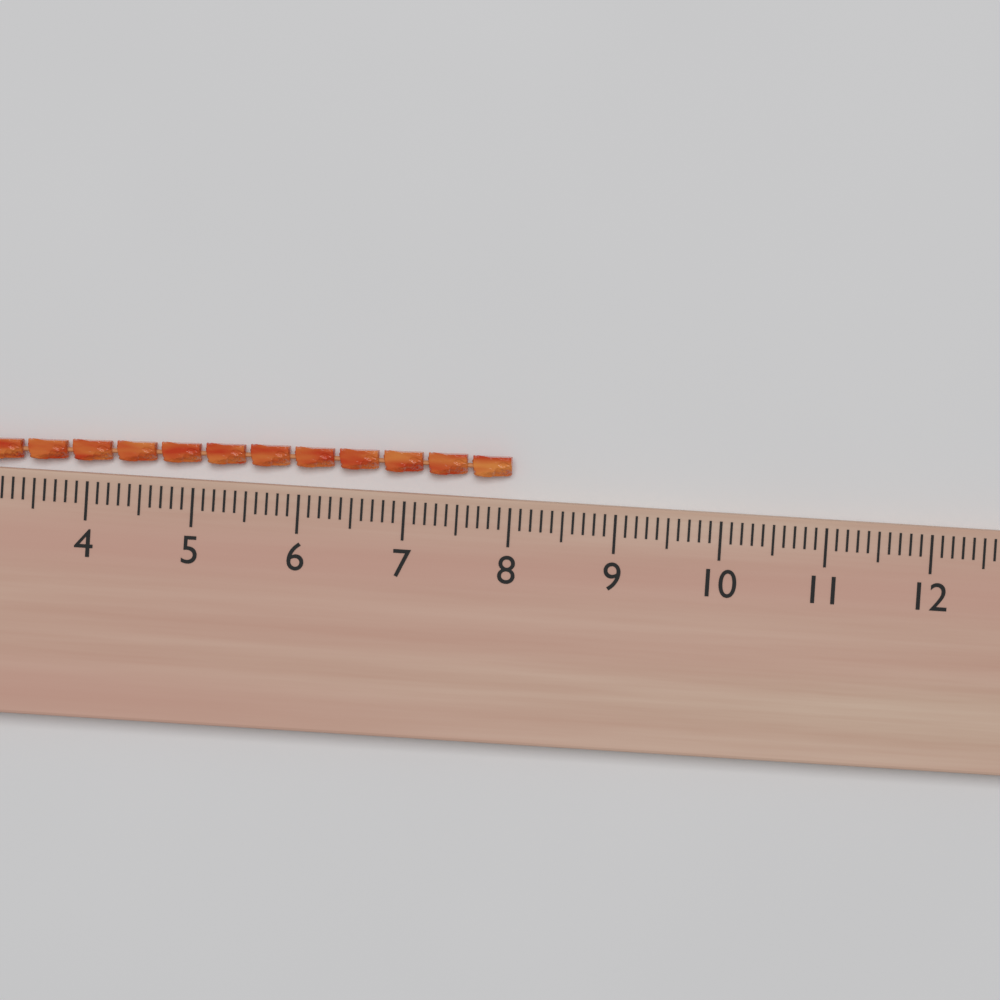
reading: 8.0 (no unit)
